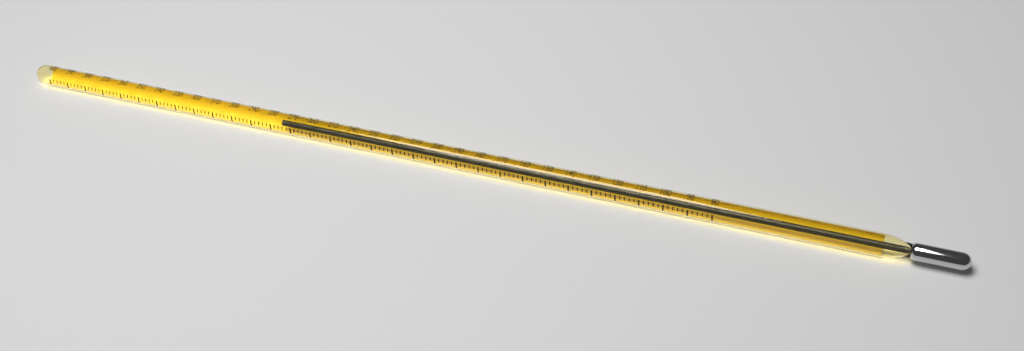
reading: 276 (no unit)
